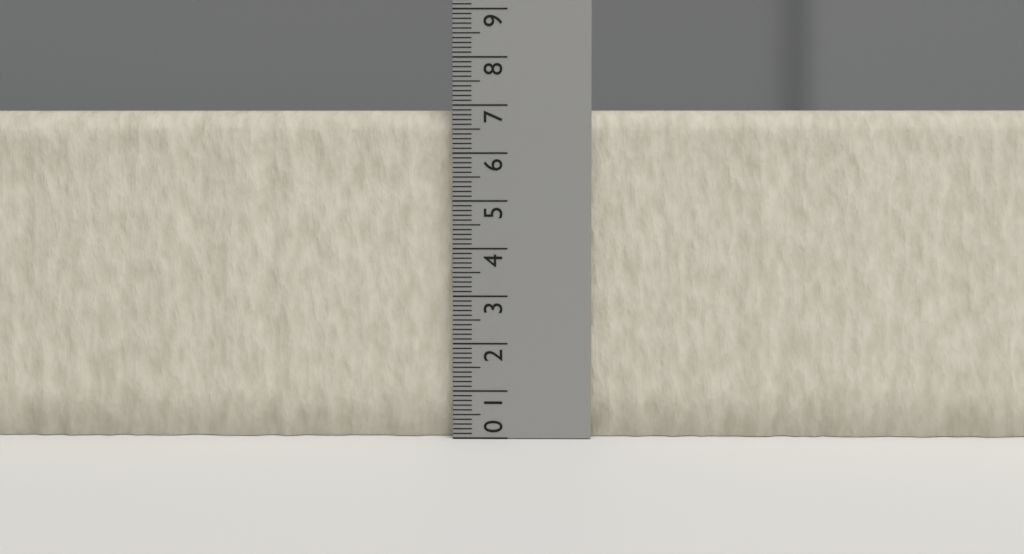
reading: 6.9 (no unit)
